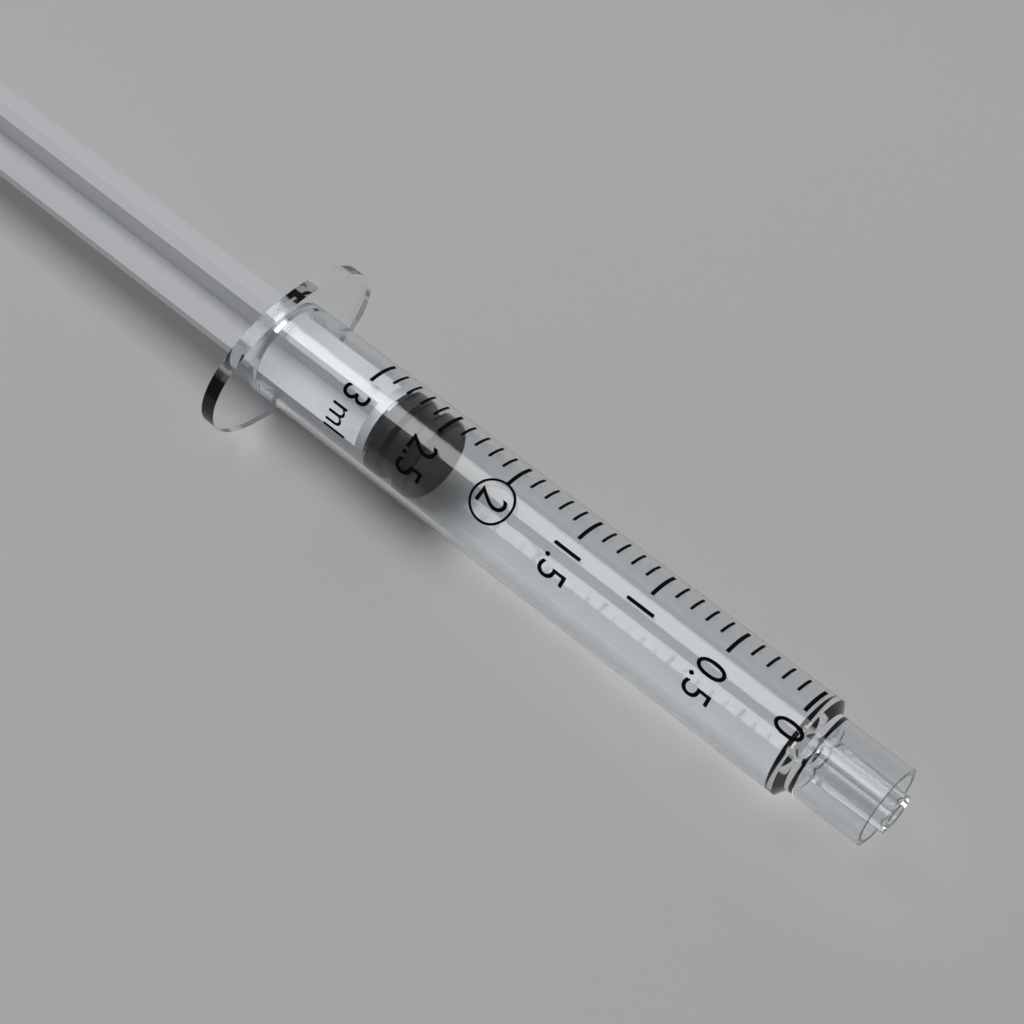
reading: 2.5 ml
